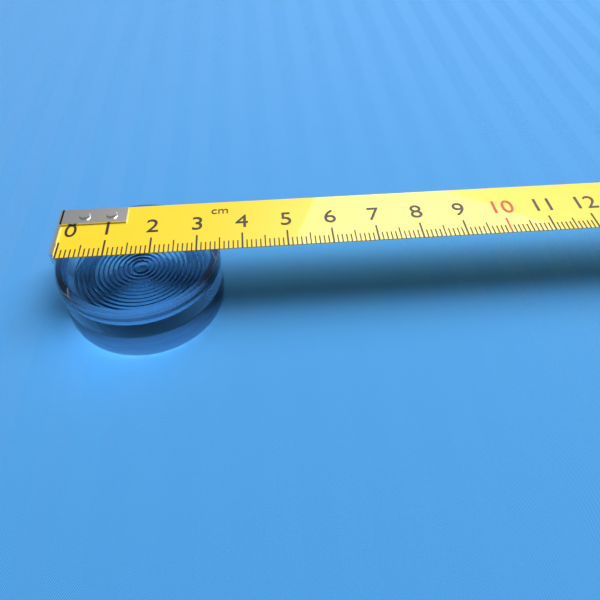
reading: 3.5 cm
